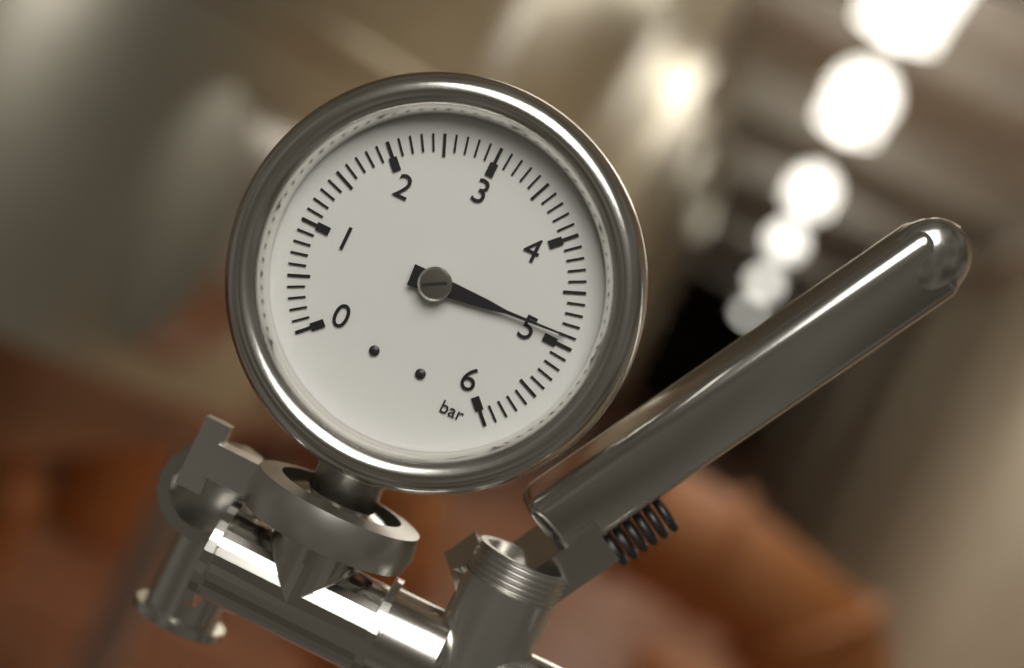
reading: 4.9 bar
